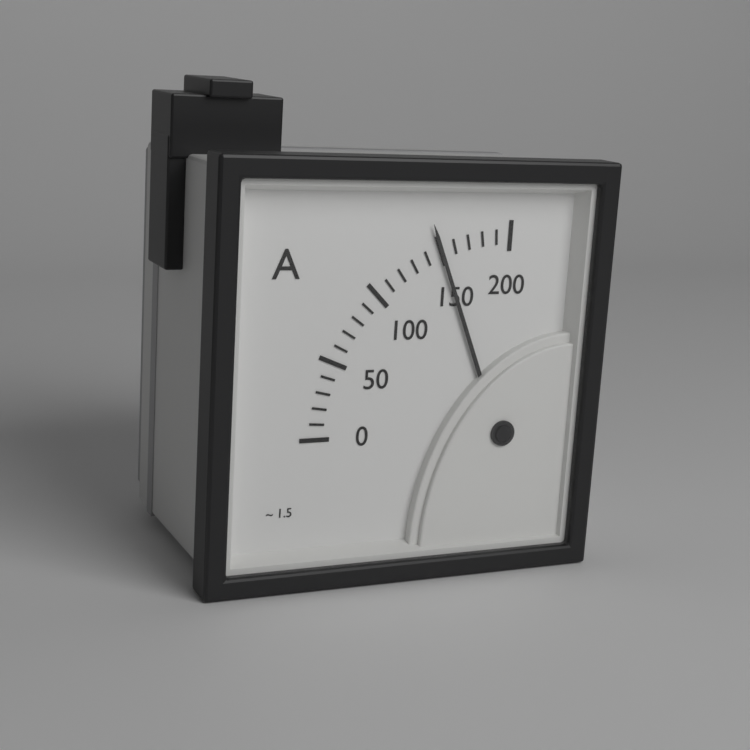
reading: 150 A
